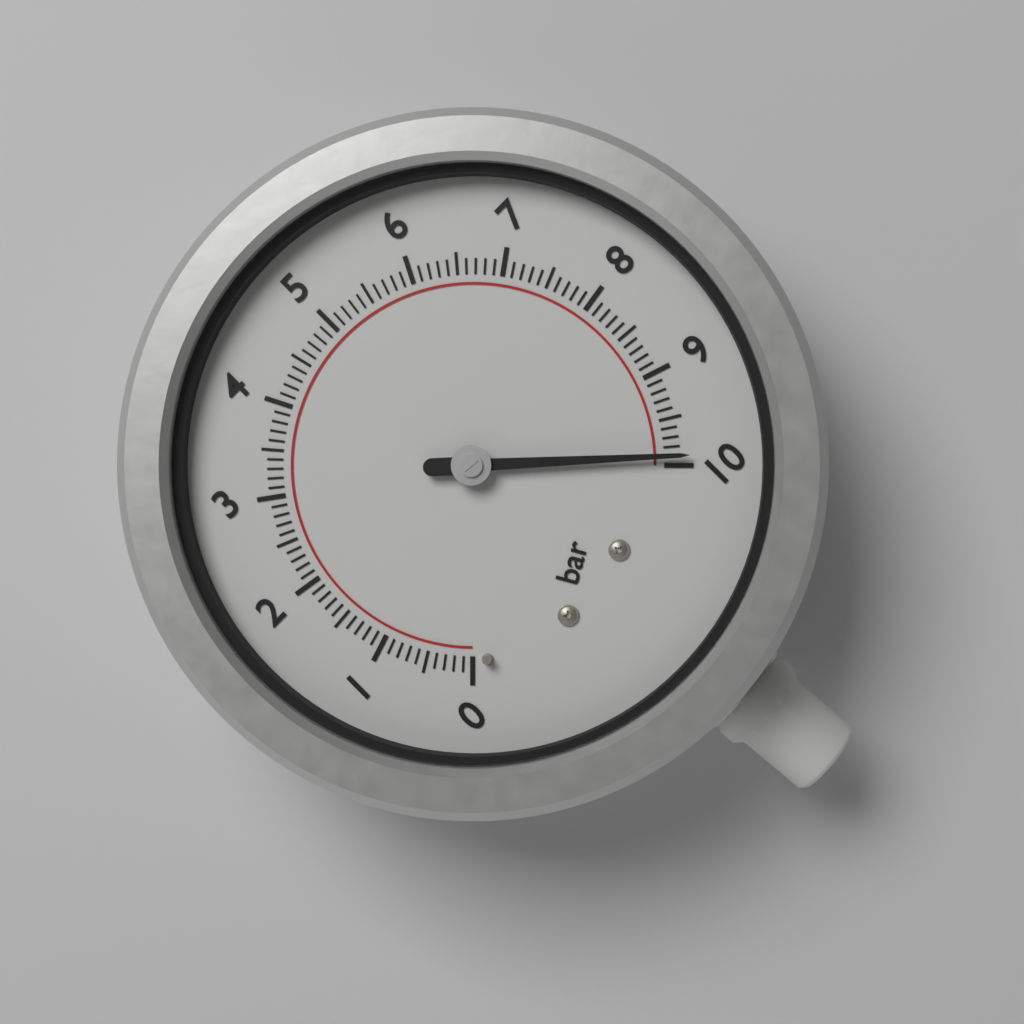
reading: 9.9 bar
